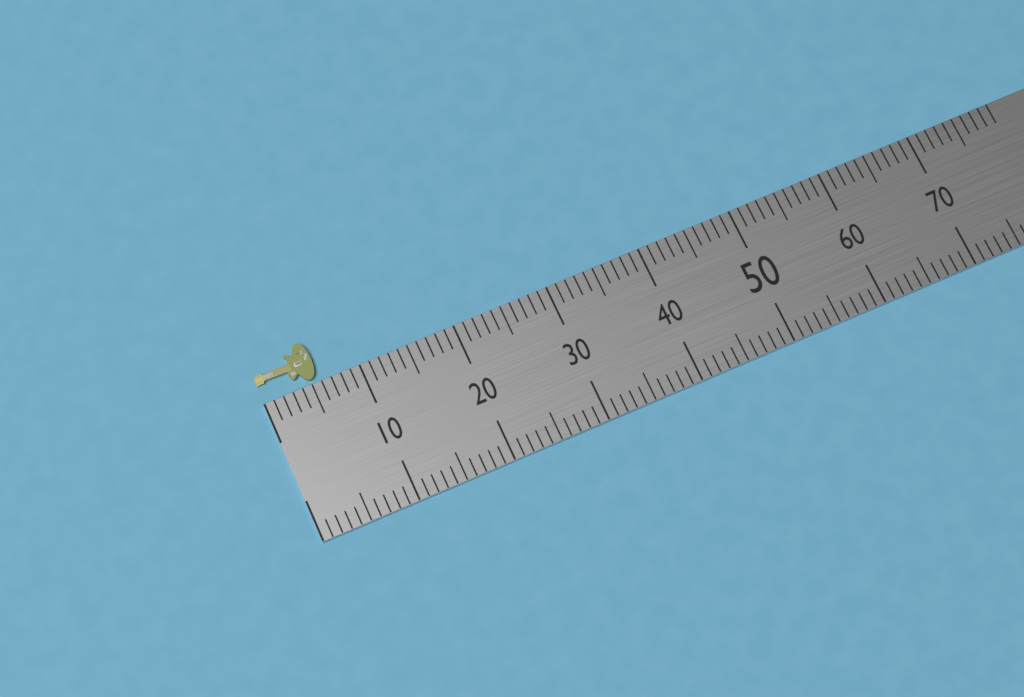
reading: 6 (no unit)
